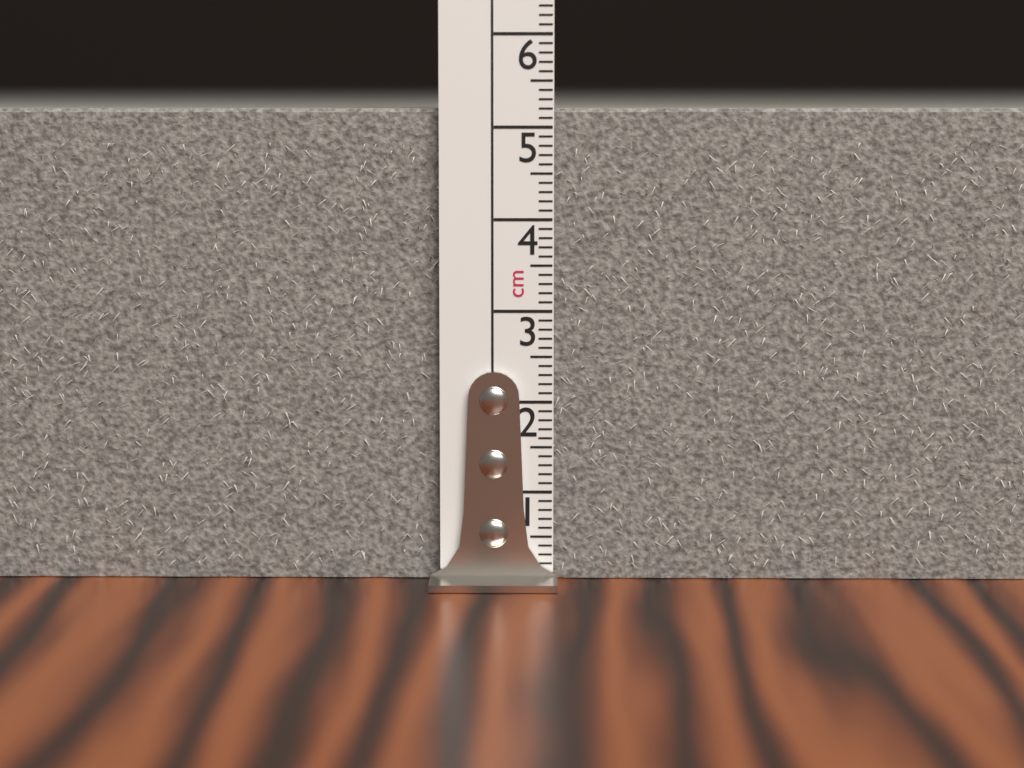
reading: 5.2 cm
